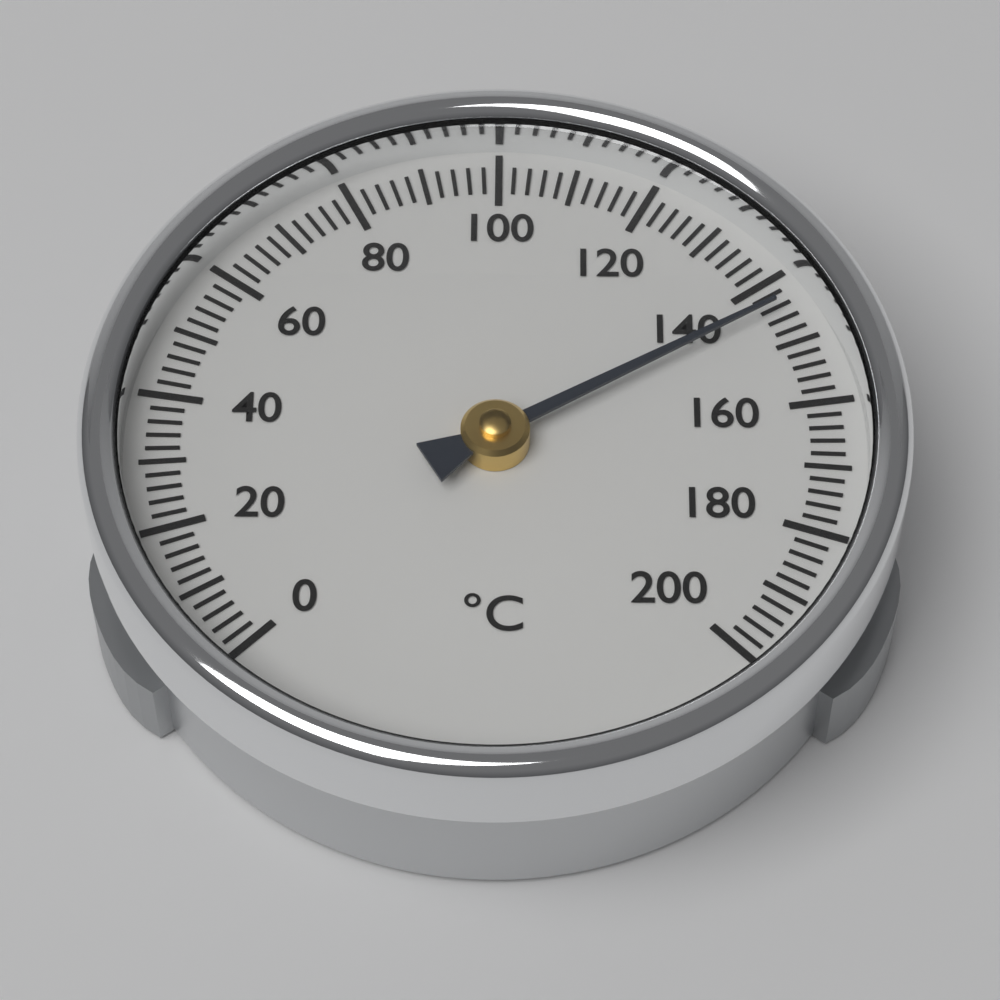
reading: 144 °C
